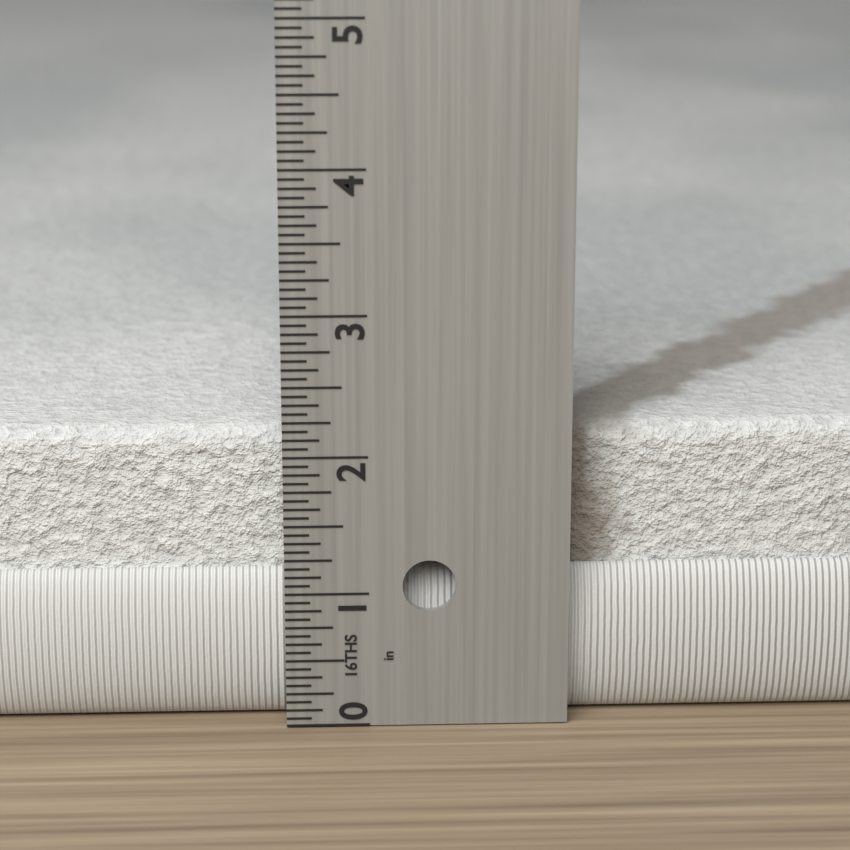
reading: 2.1250 in
